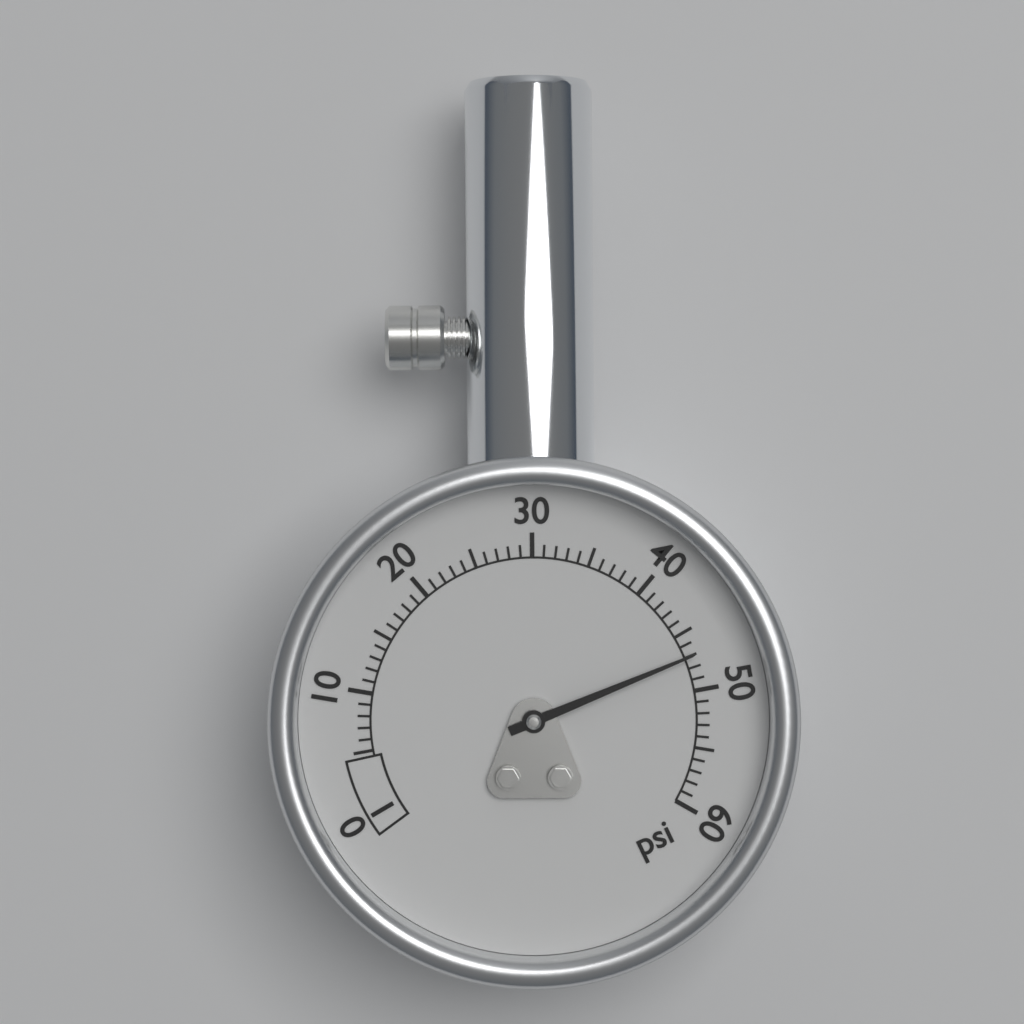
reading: 47 psi
